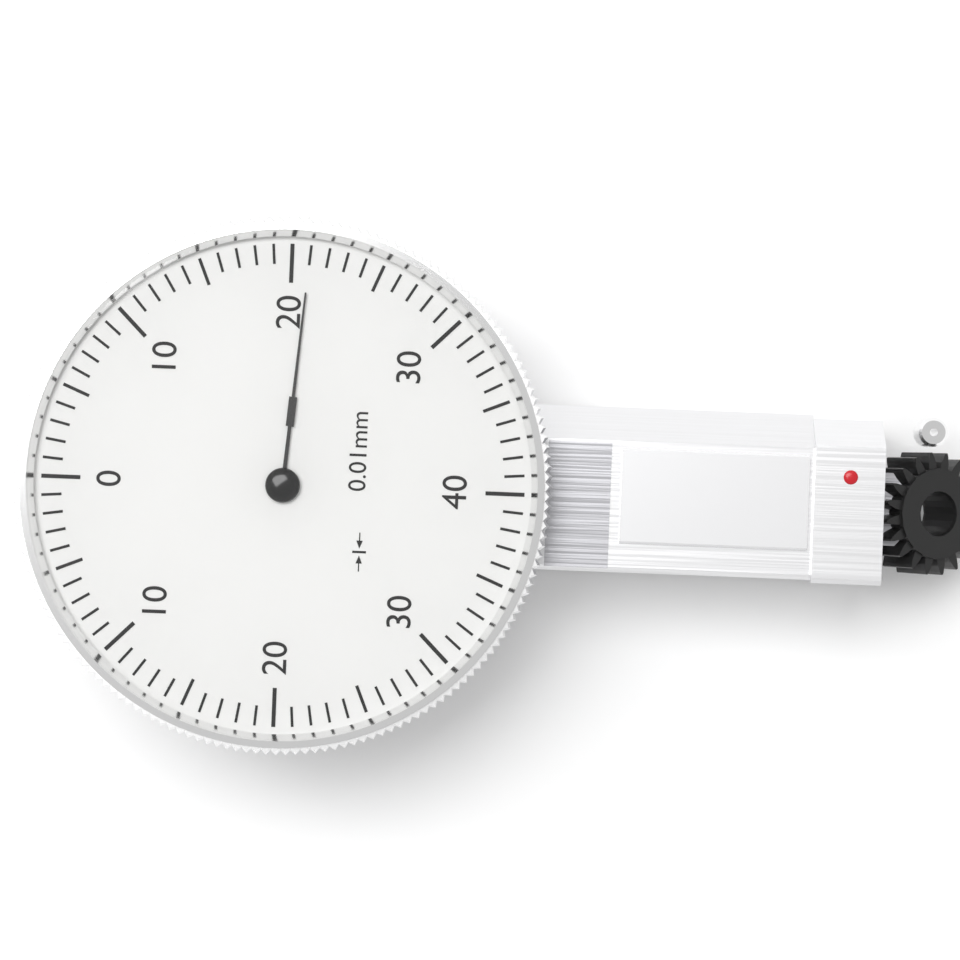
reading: 21 0.01mm
